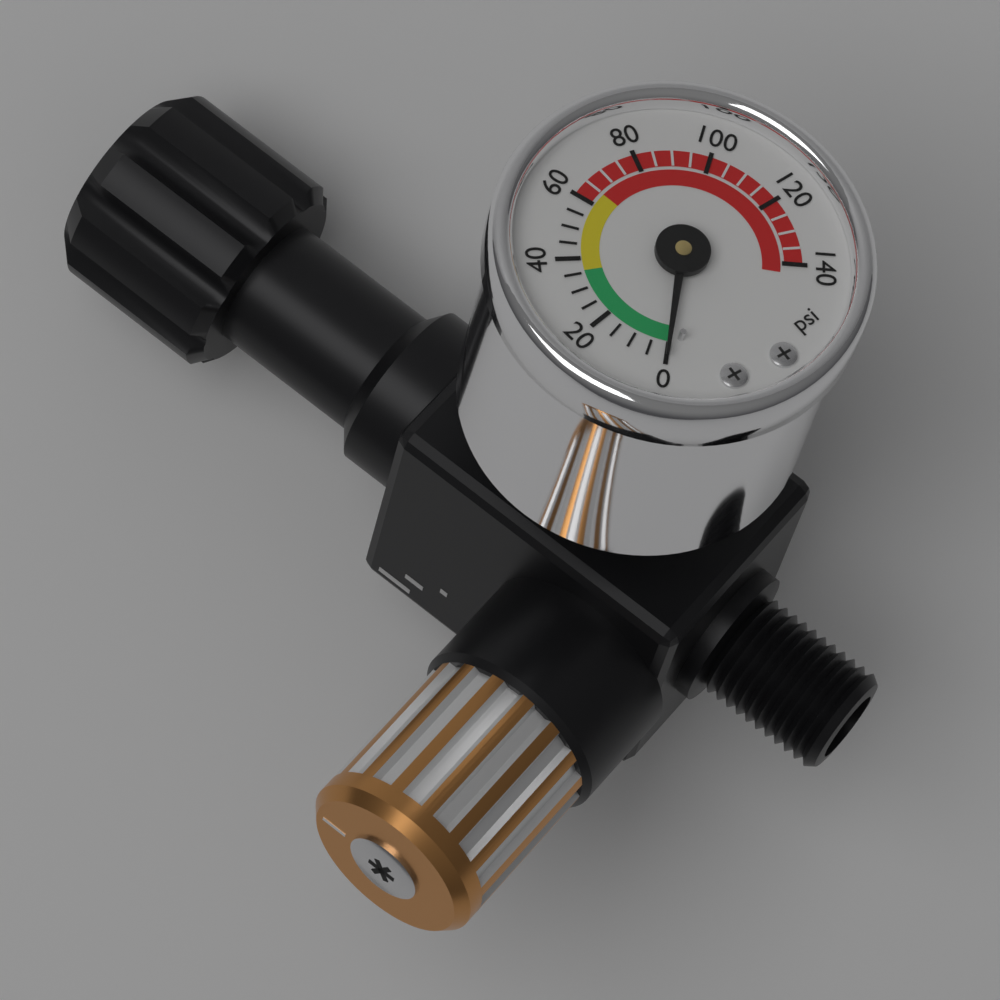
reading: 0 psi
